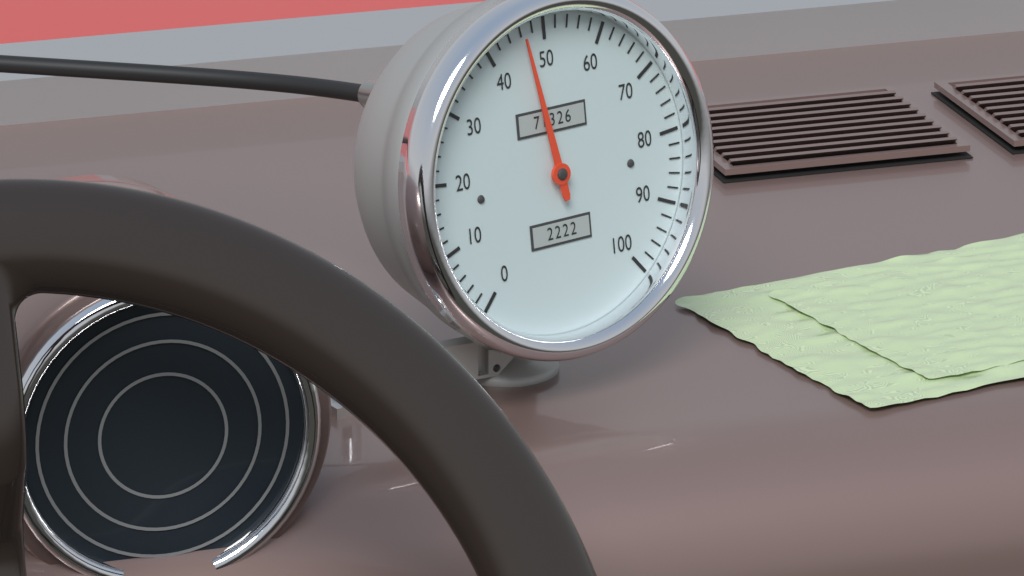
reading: 46 (no unit)
